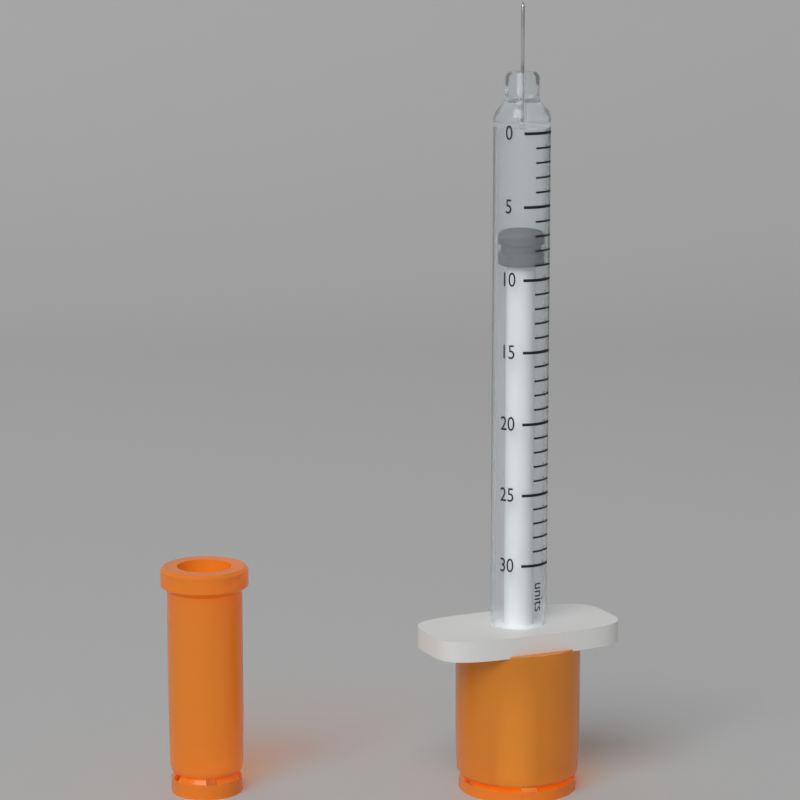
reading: 7 units
